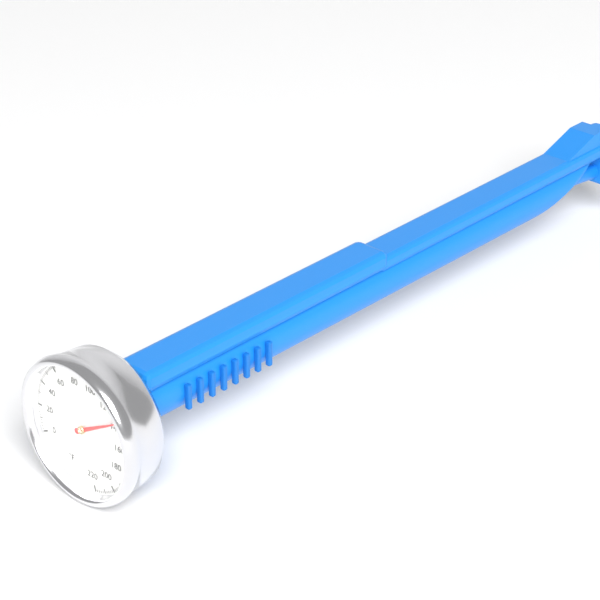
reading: 136 °F
